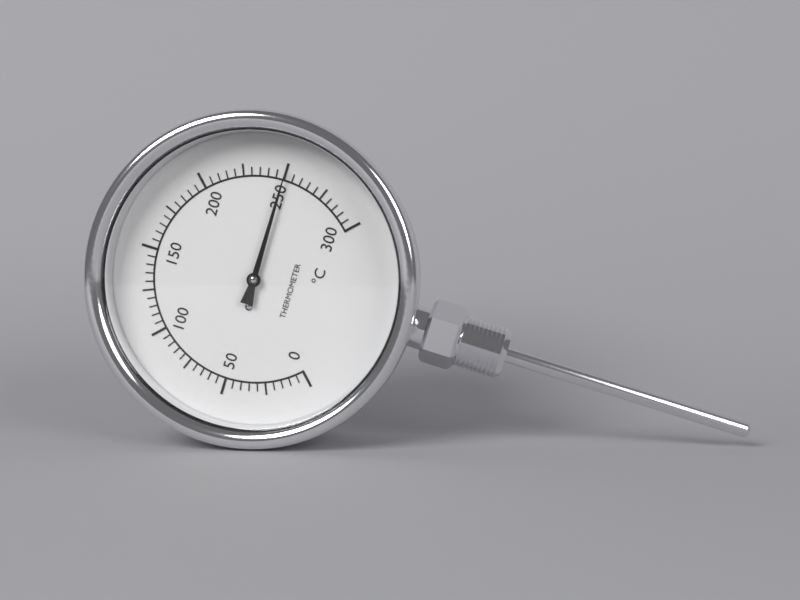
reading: 250 °C
